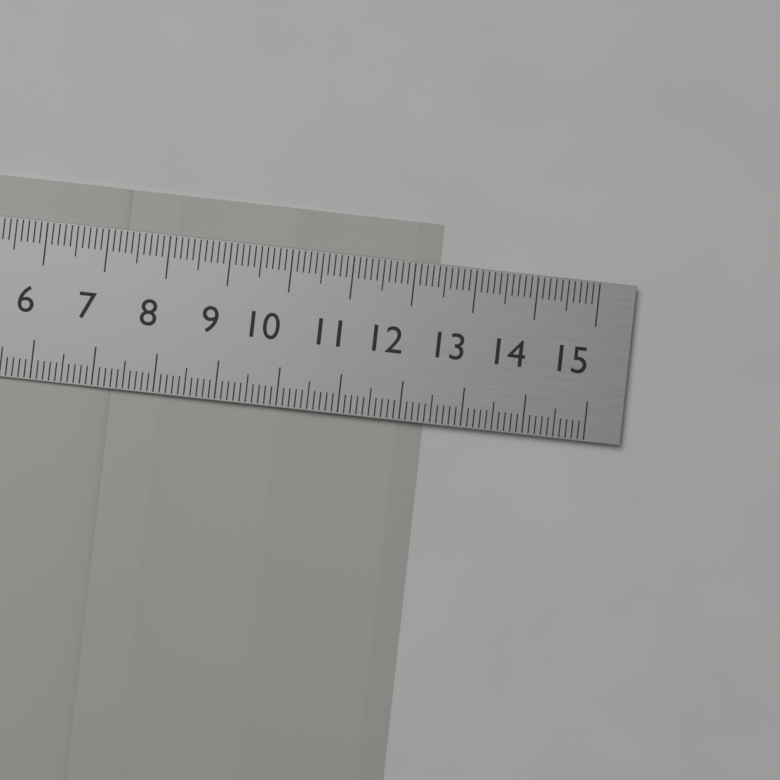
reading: 12.4 cm
